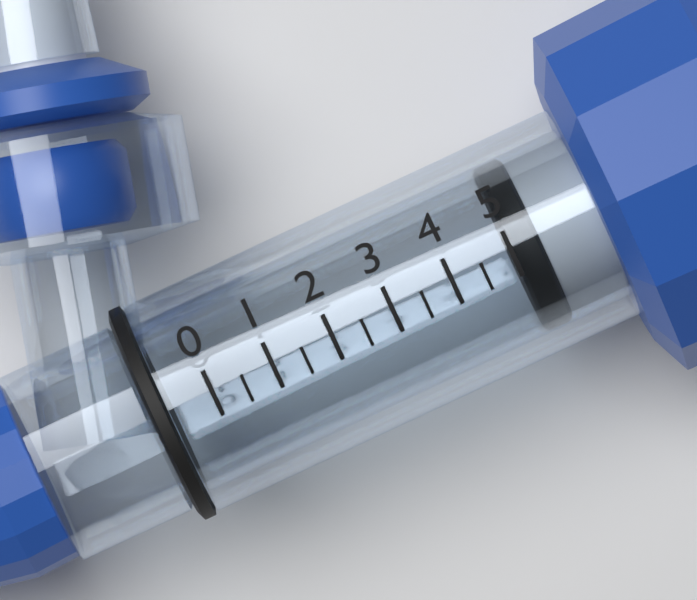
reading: 5.0 (no unit)
